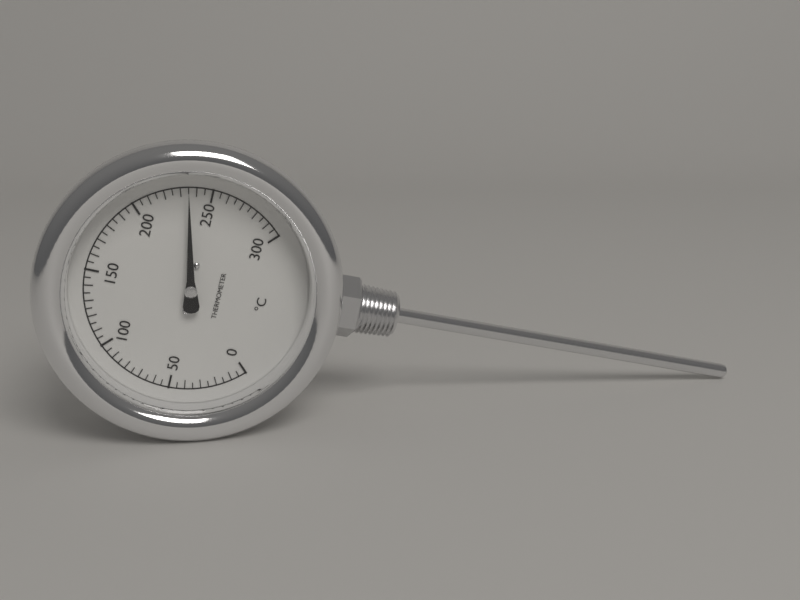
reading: 235 °C
